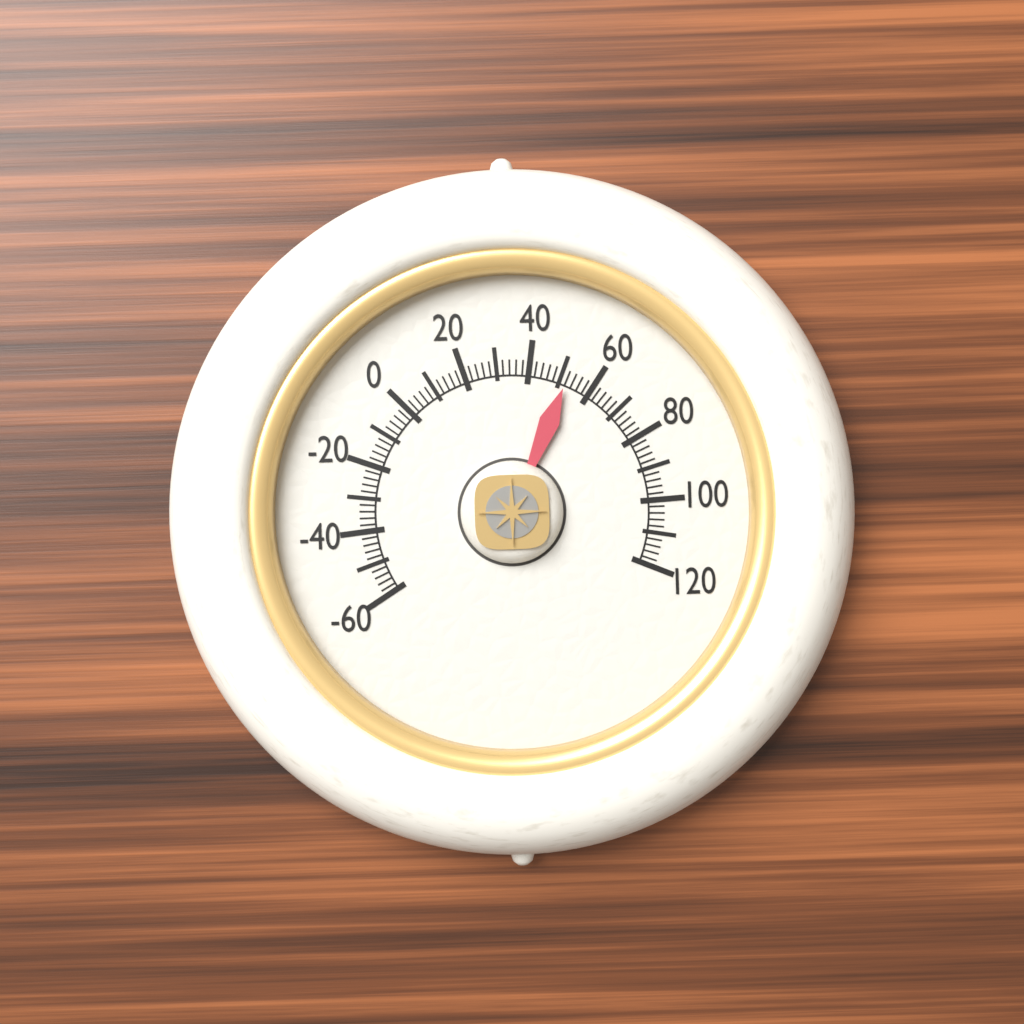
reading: 52 (no unit)
